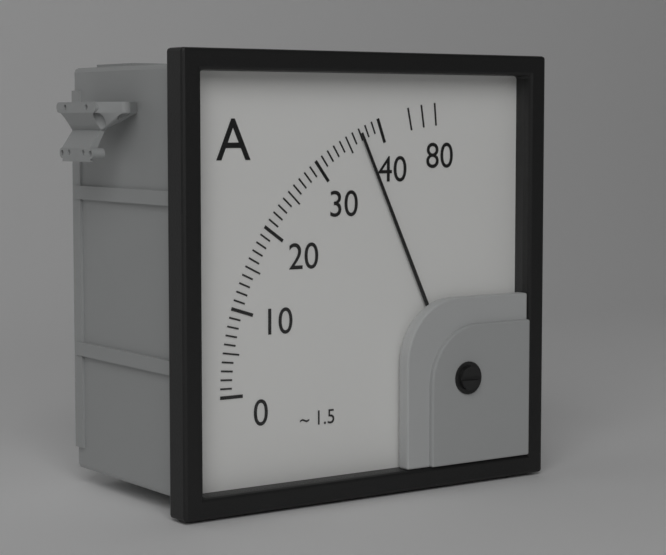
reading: 37 A
